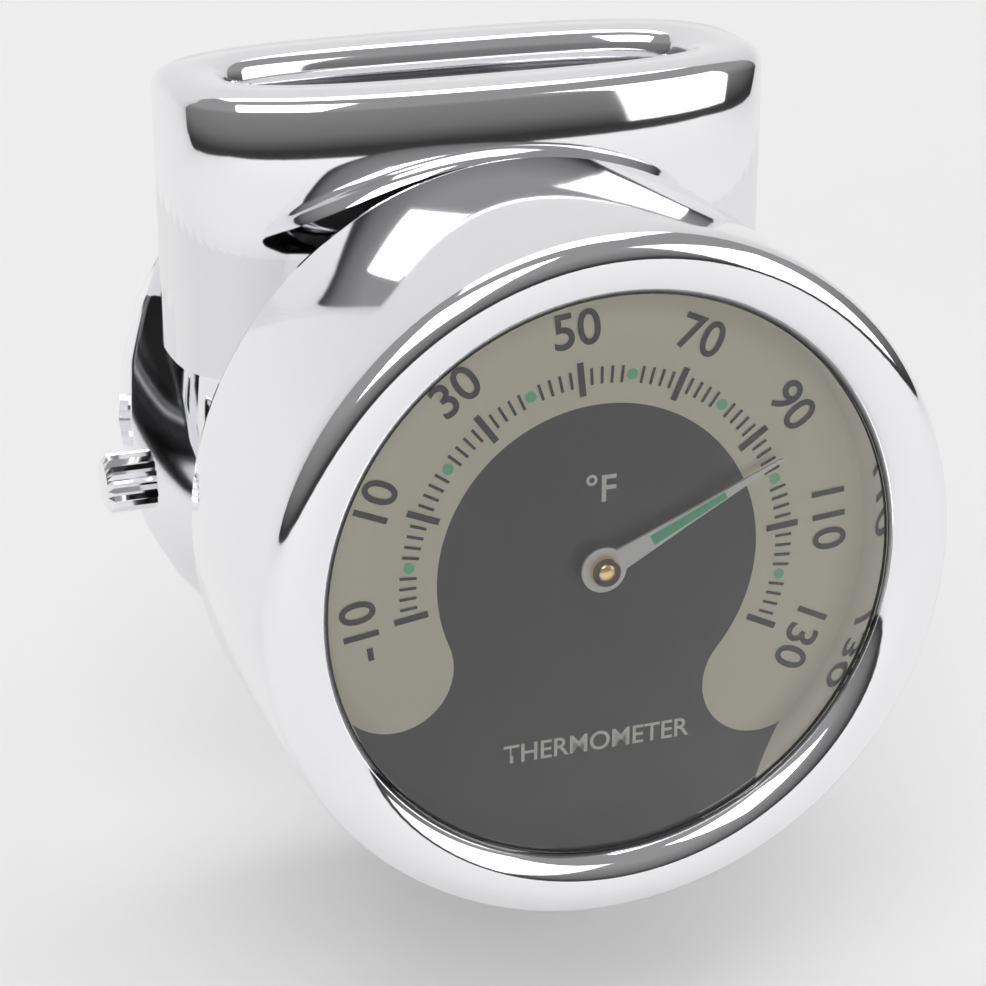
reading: 96 °F
